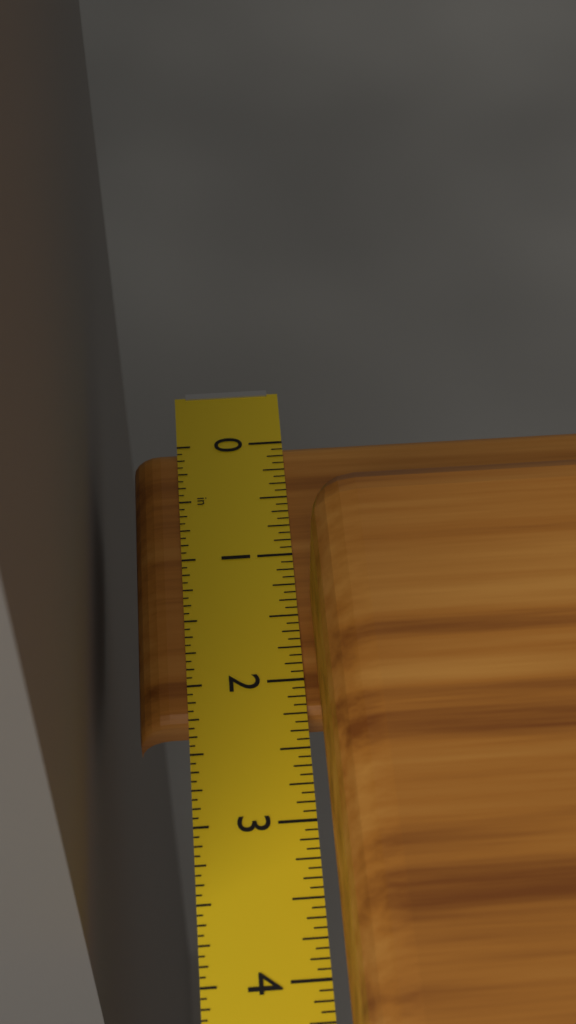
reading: 2.2500 in
